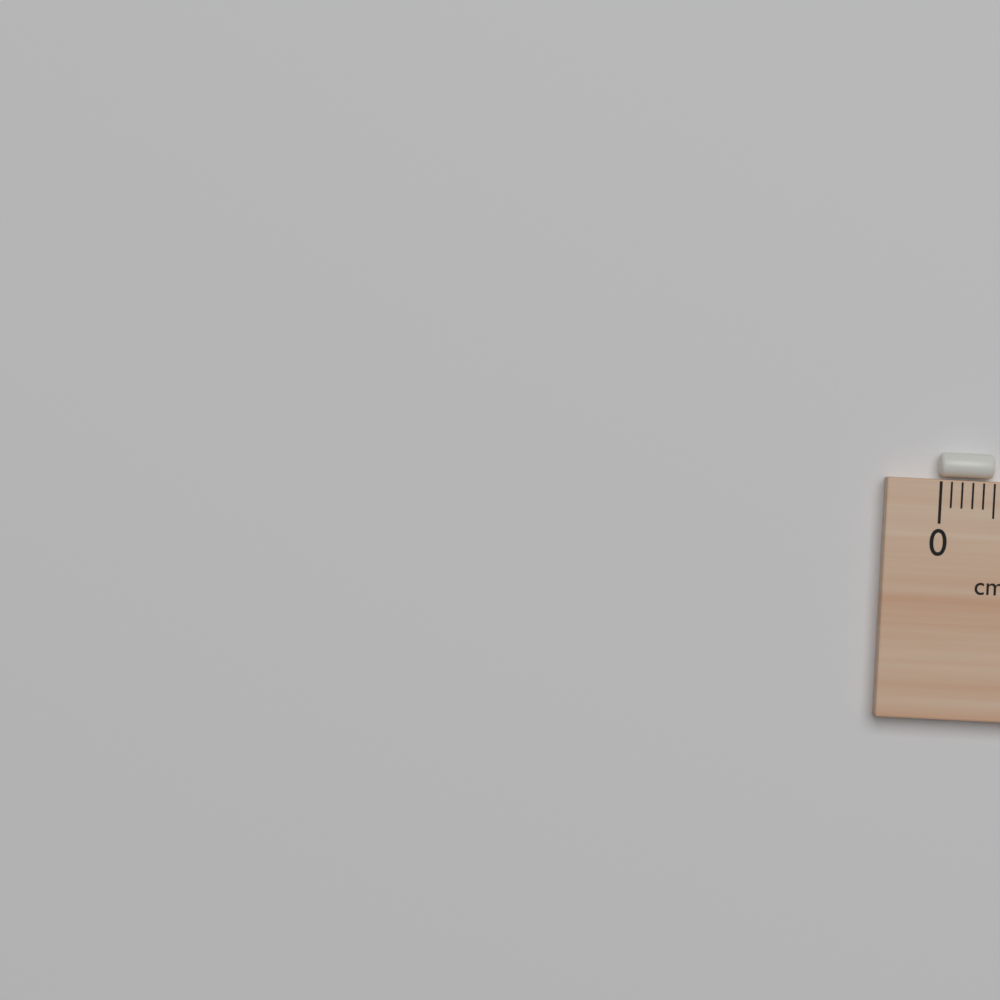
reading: 0.5 cm
